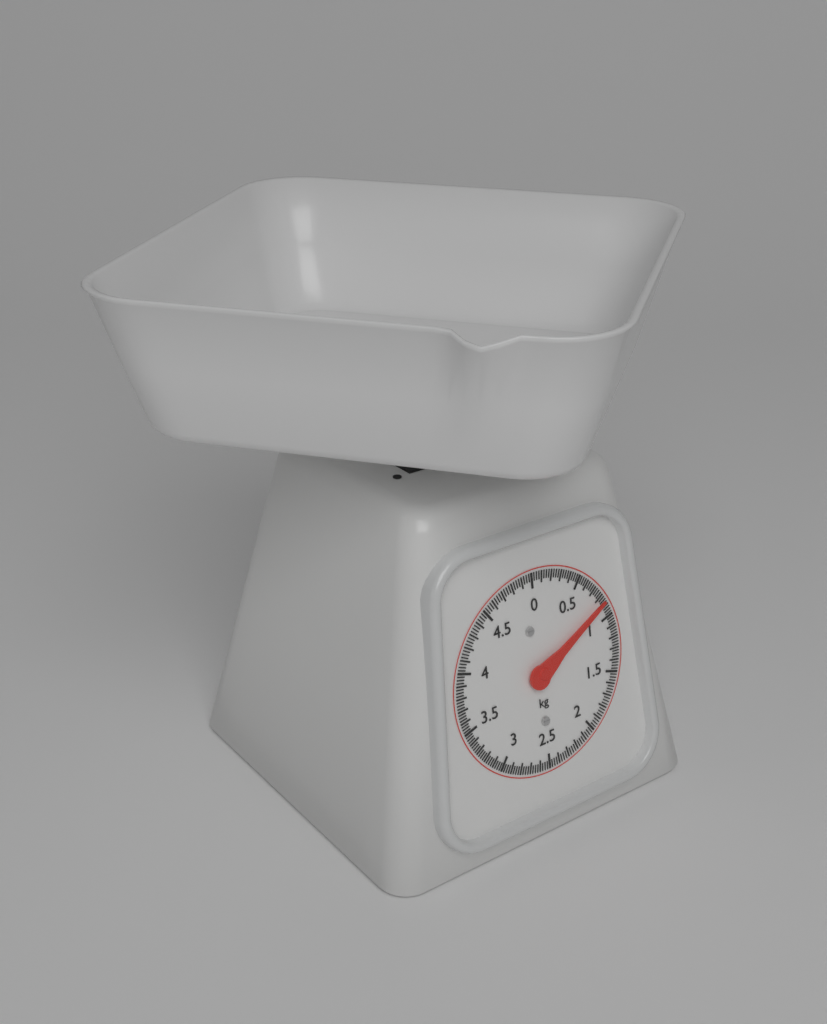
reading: 0.850 kg
